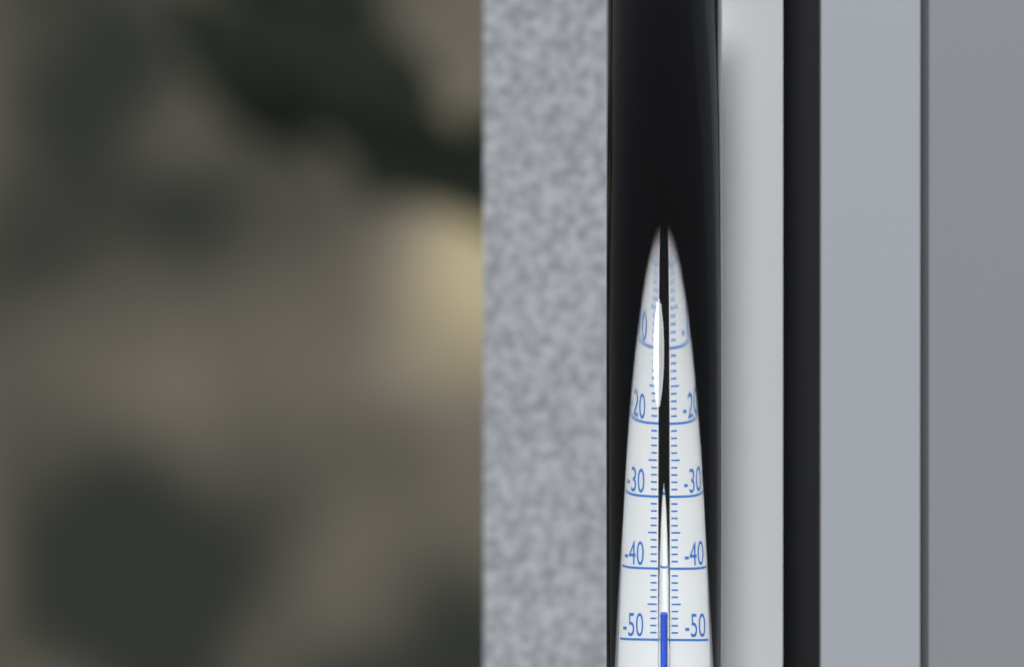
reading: -46 °C
